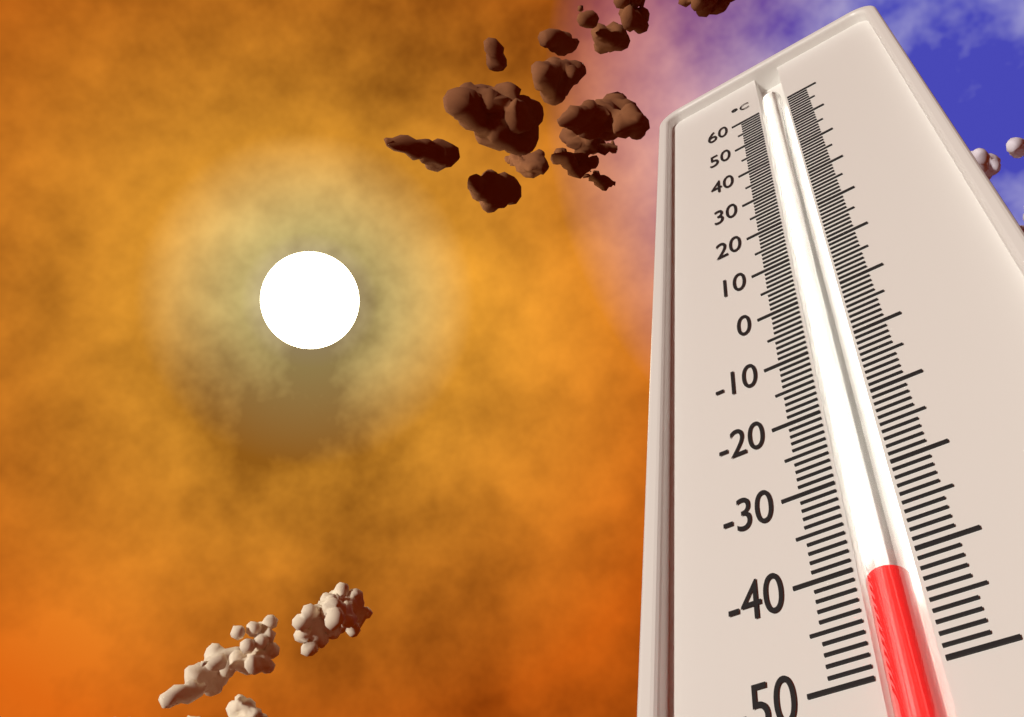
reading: -42 °C
